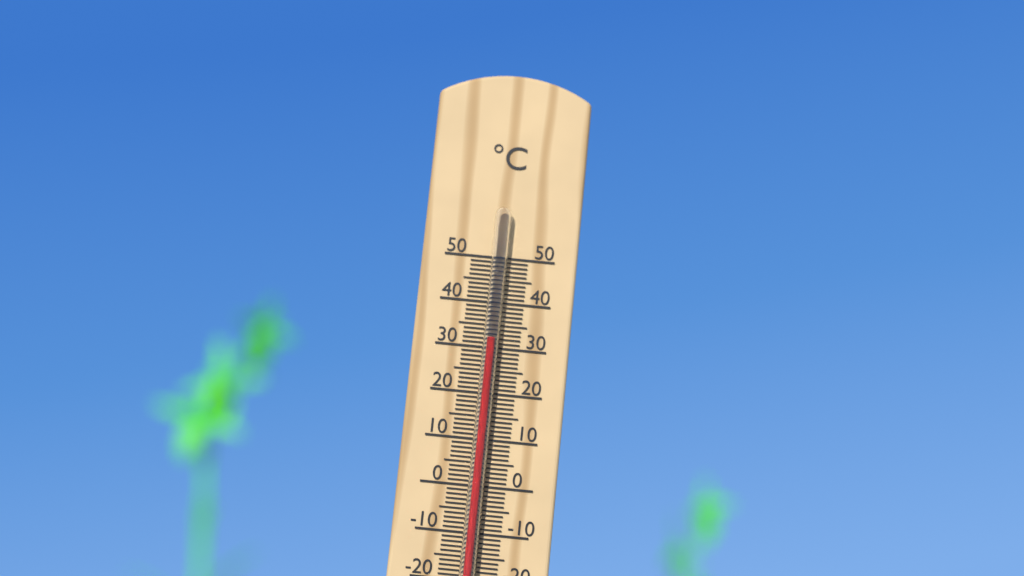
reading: 32 °C
